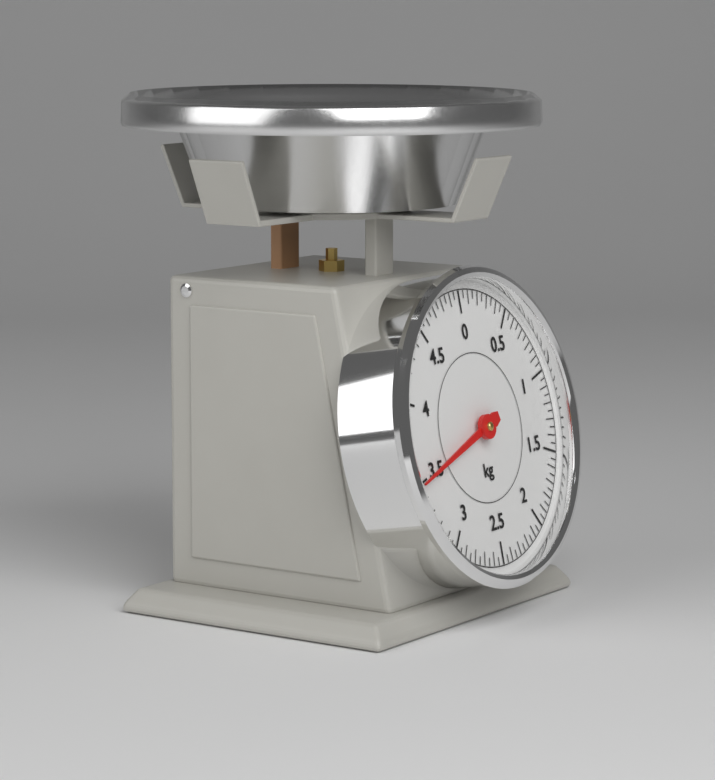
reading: 3.50 kg
